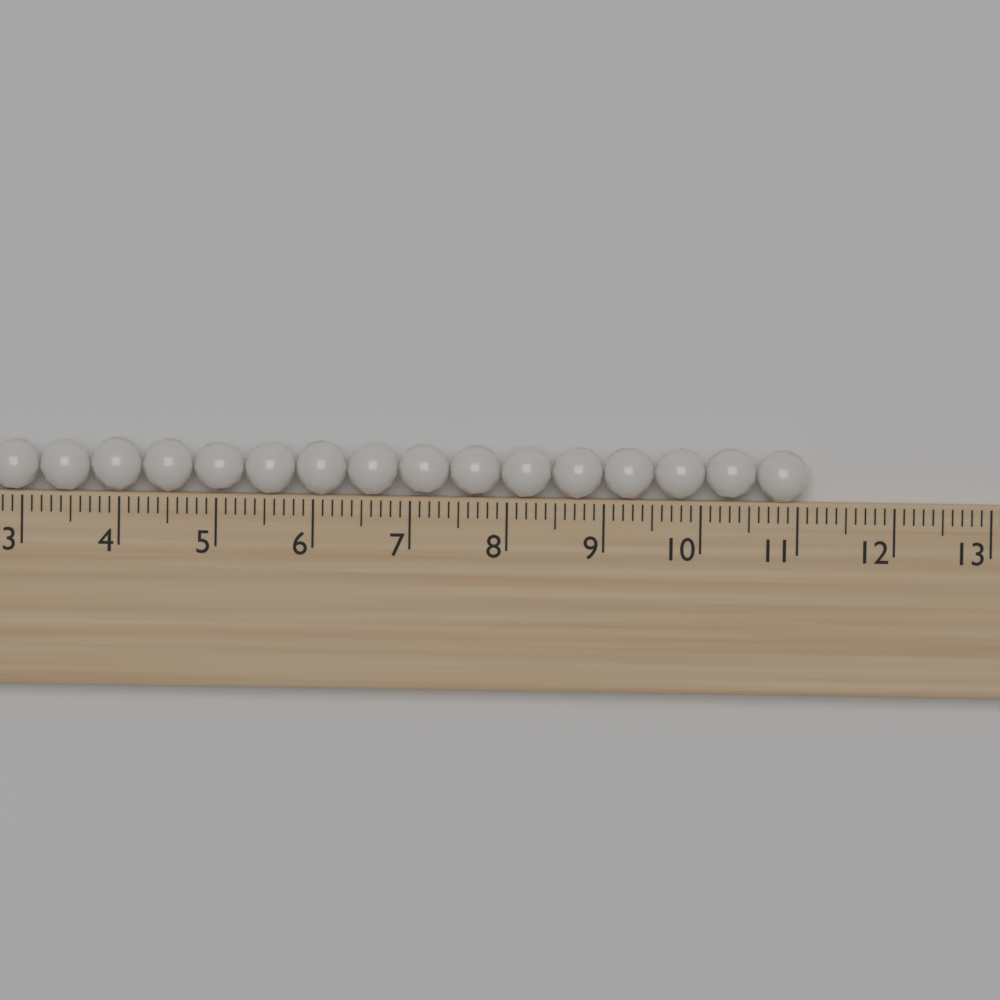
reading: 11.1 (no unit)
